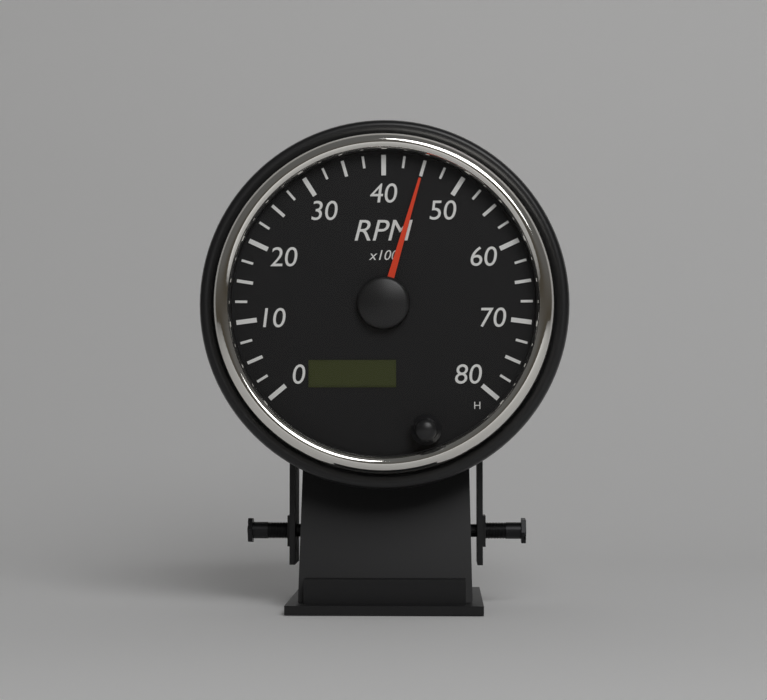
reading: 4500 RPM
